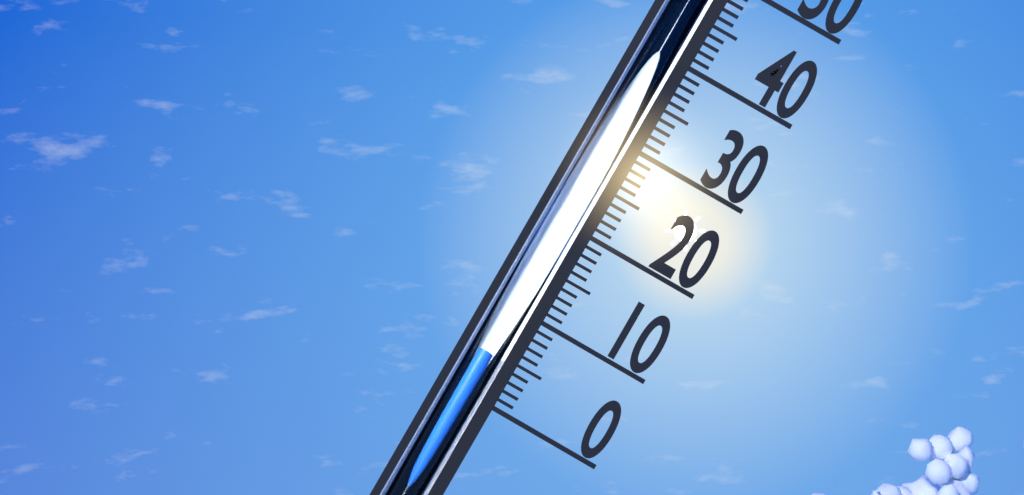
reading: 5 (no unit)
